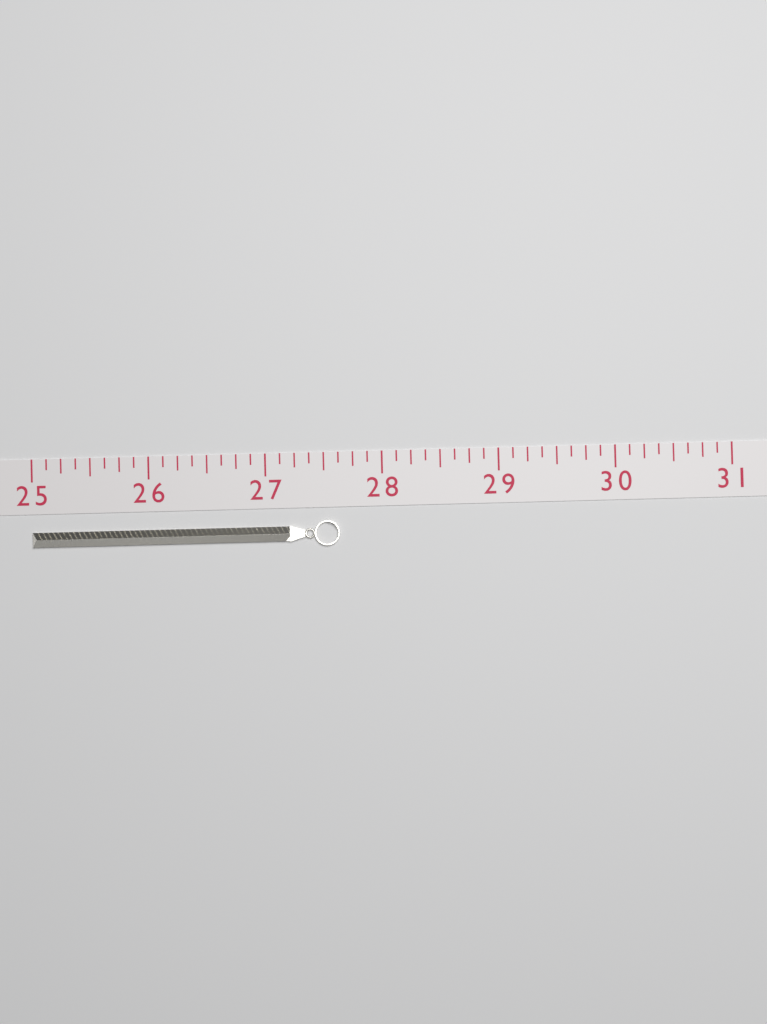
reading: 27.625 (no unit)
